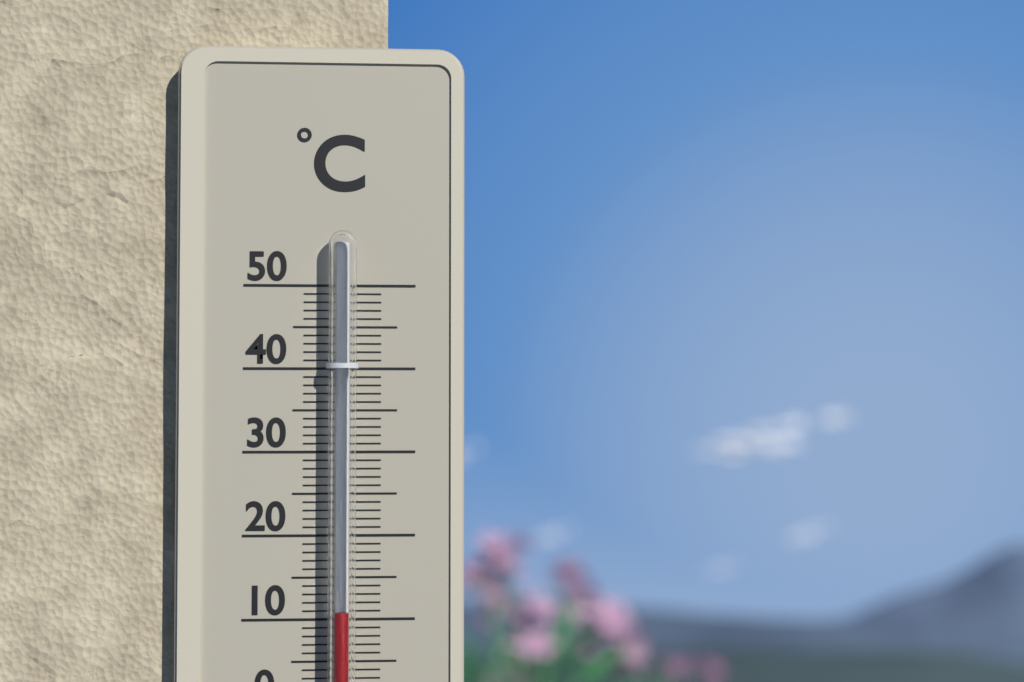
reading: 11 °C
